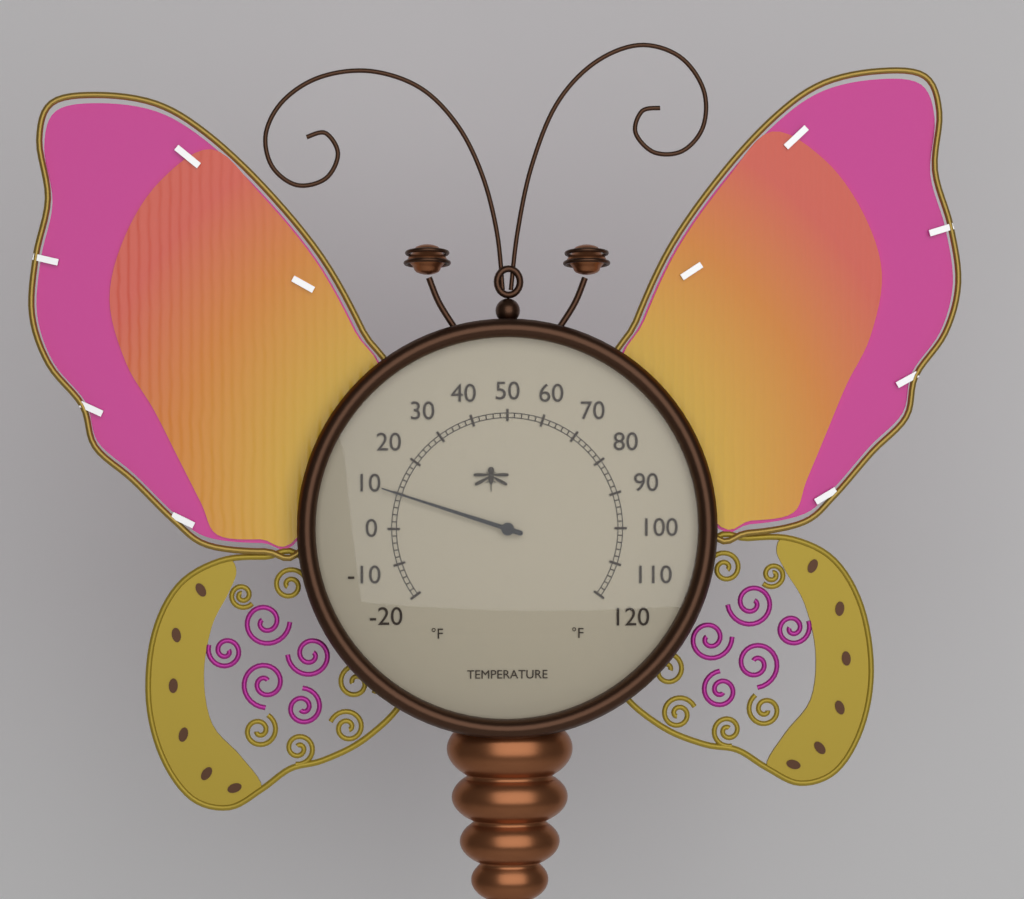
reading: 10 °F
